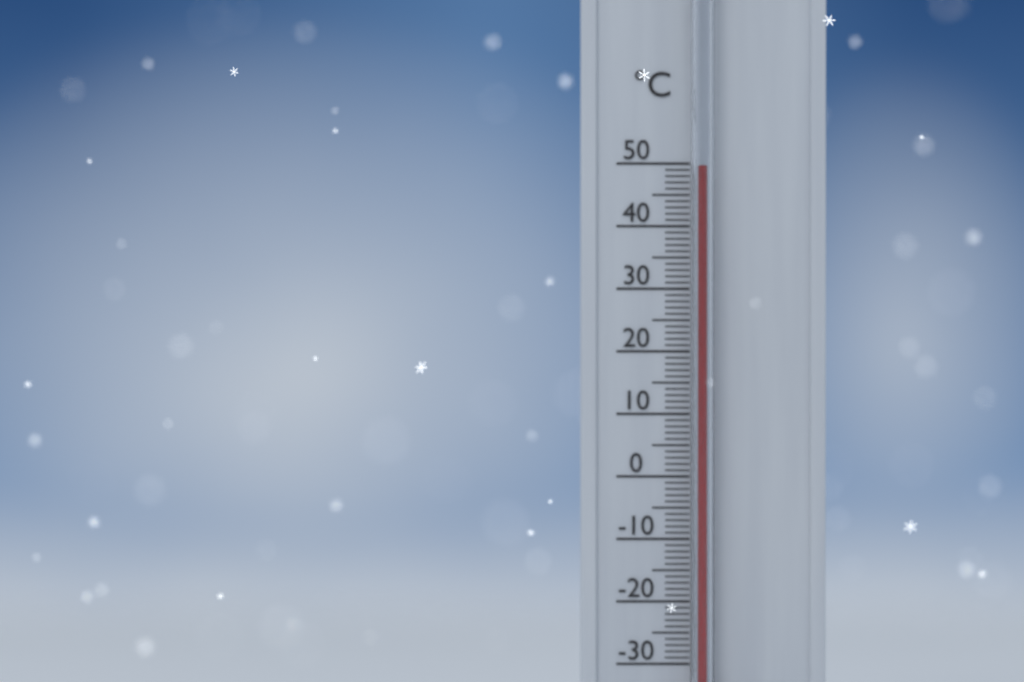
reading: 49 °C
